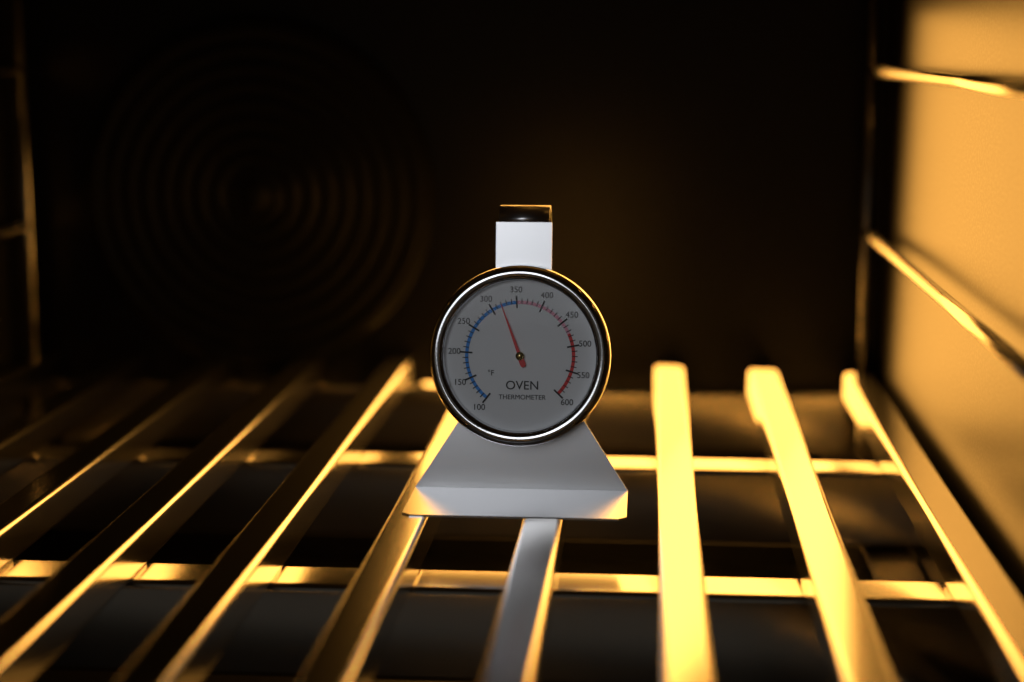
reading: 320 °F
